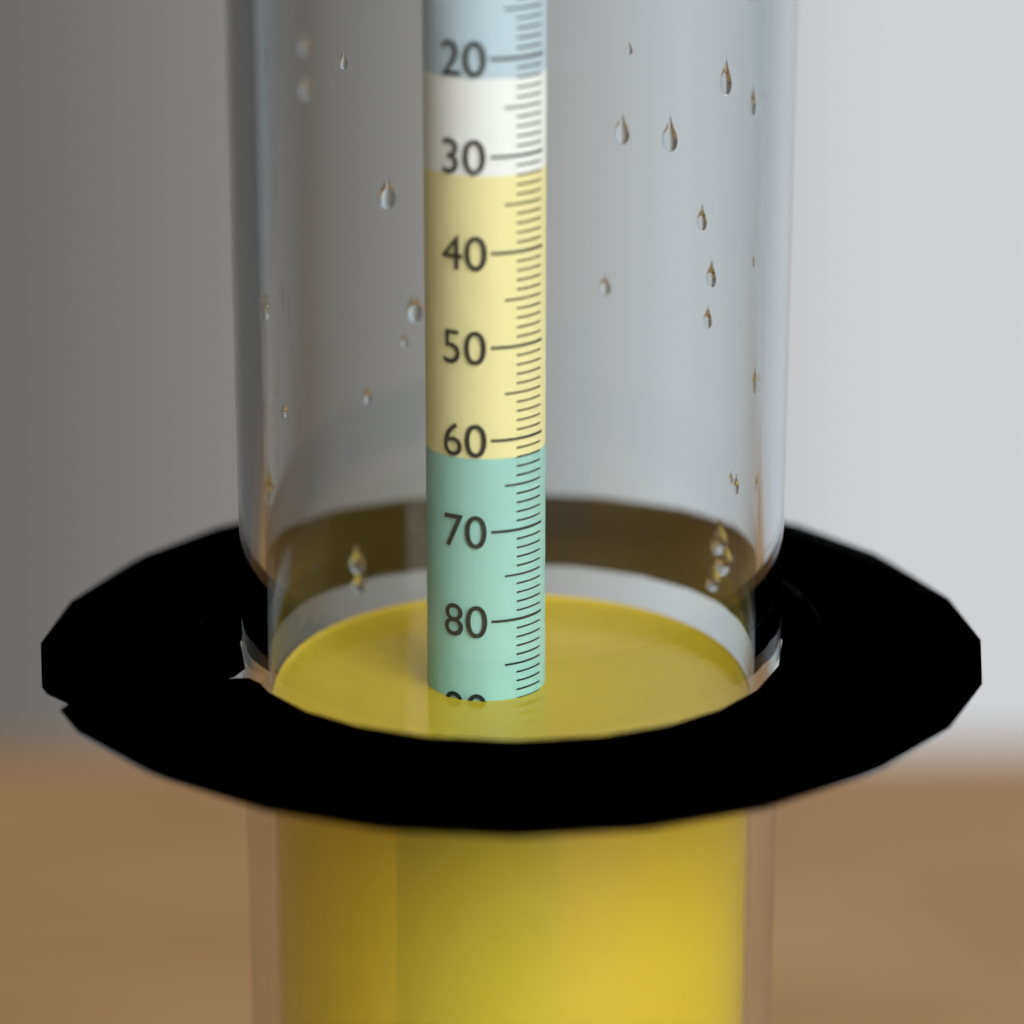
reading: 89 (no unit)
